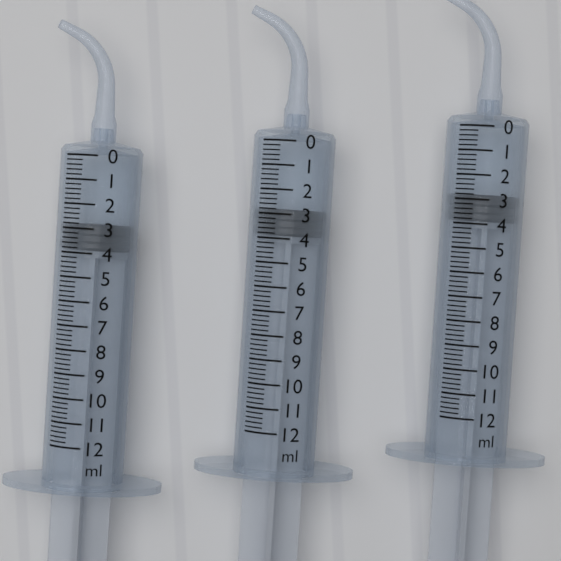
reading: 2.8 ml
